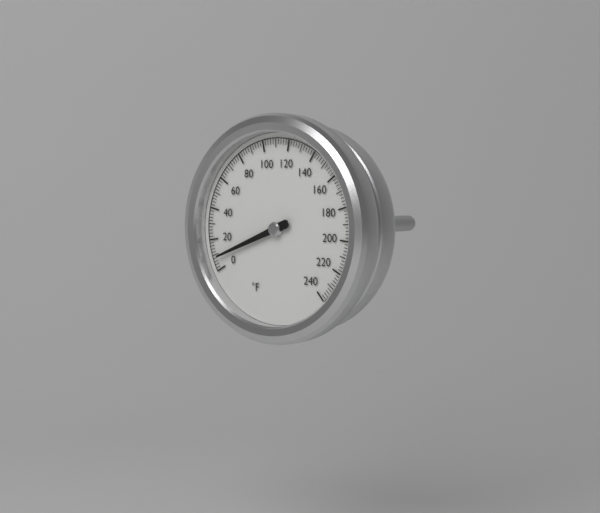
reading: 8 °F
